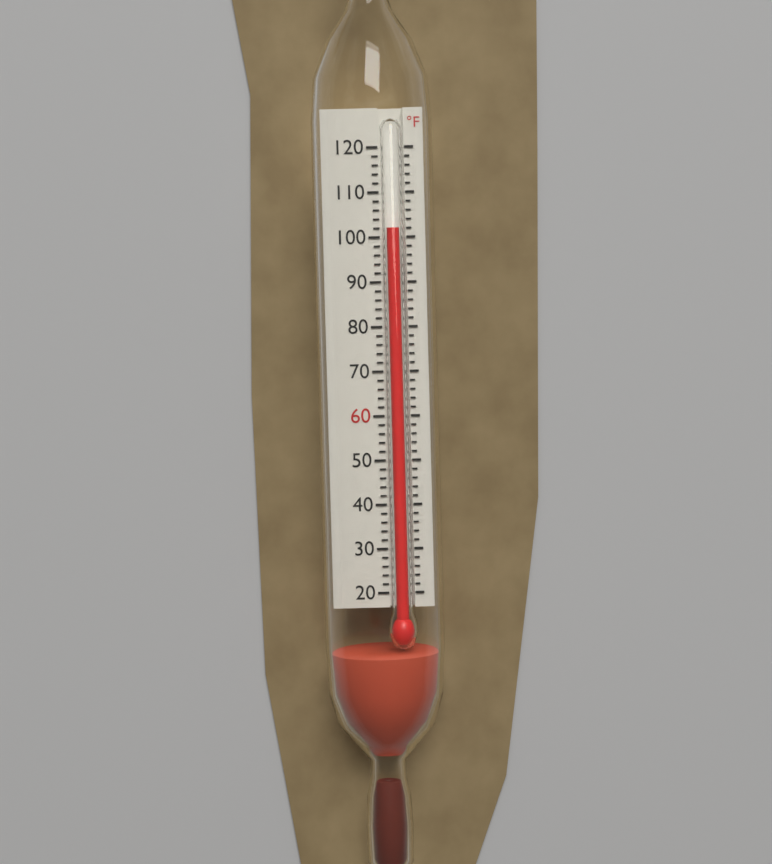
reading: 102 °F
